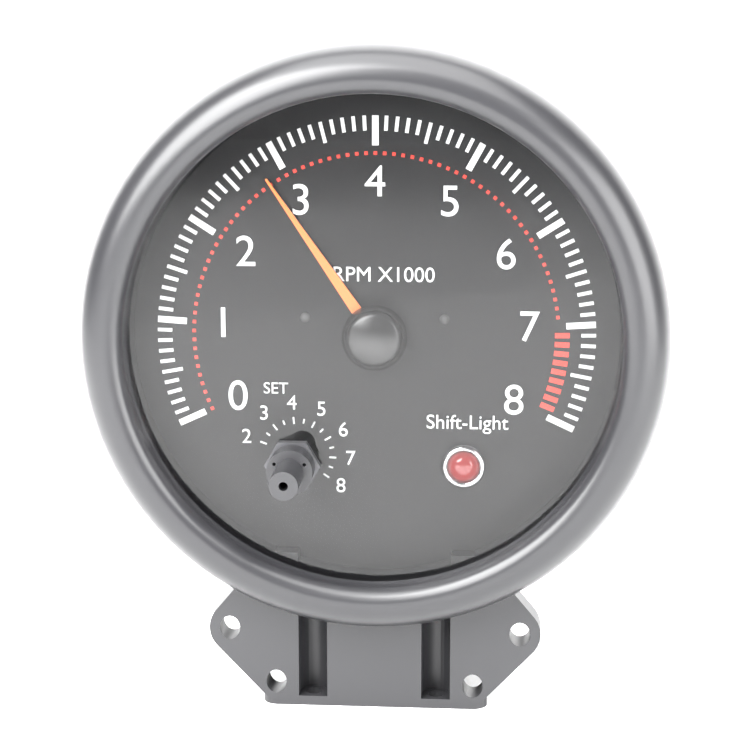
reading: 2.8 RPM x1000
